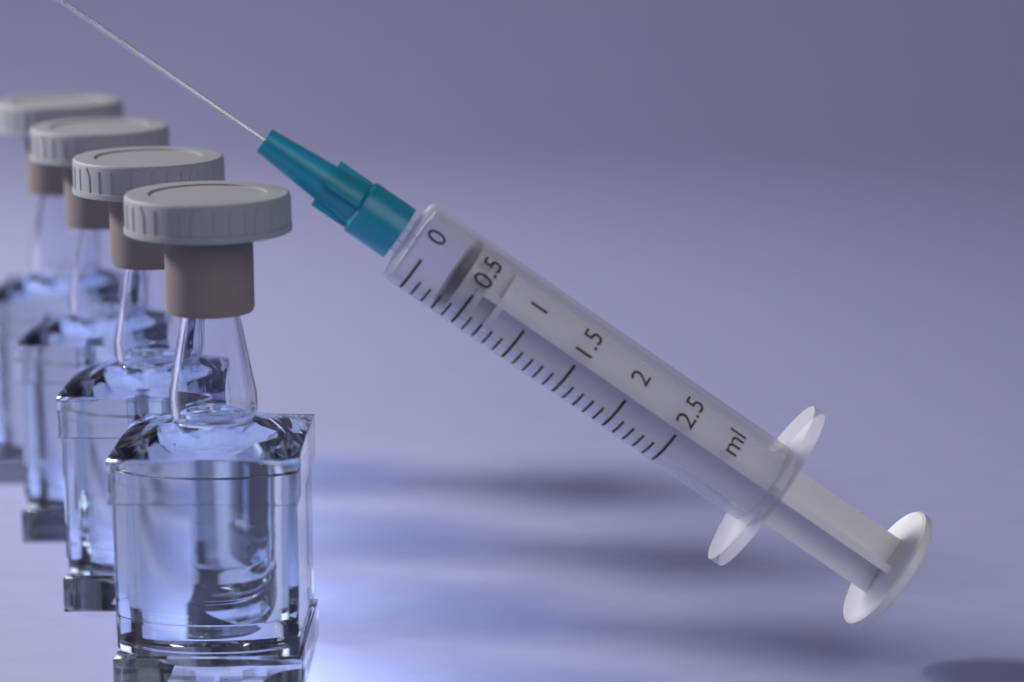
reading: 0.3 ml
